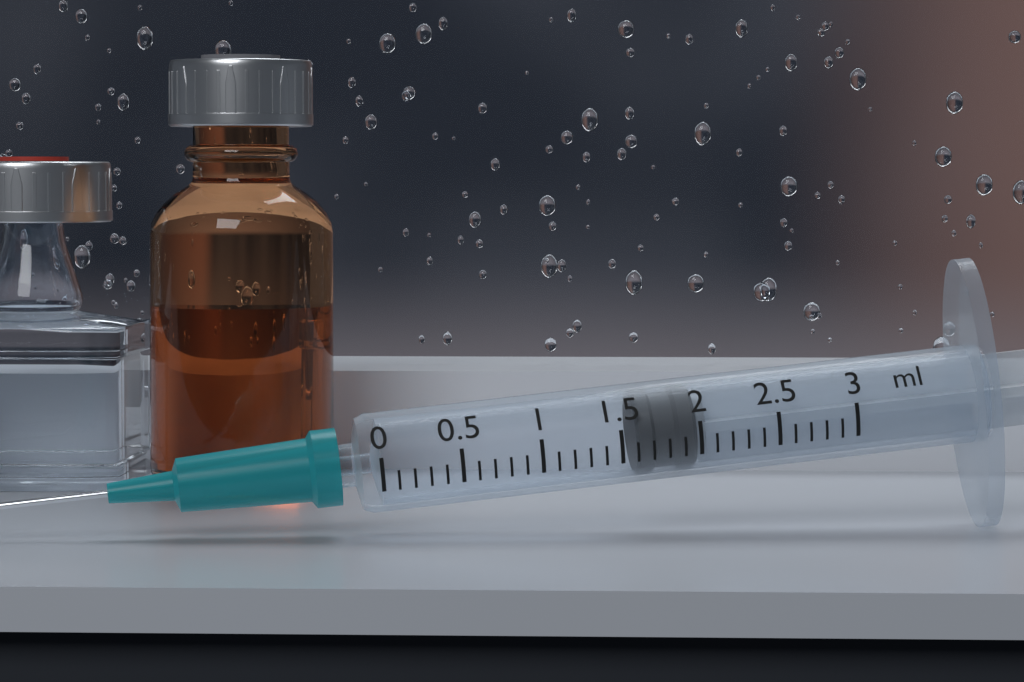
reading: 1.6 ml
